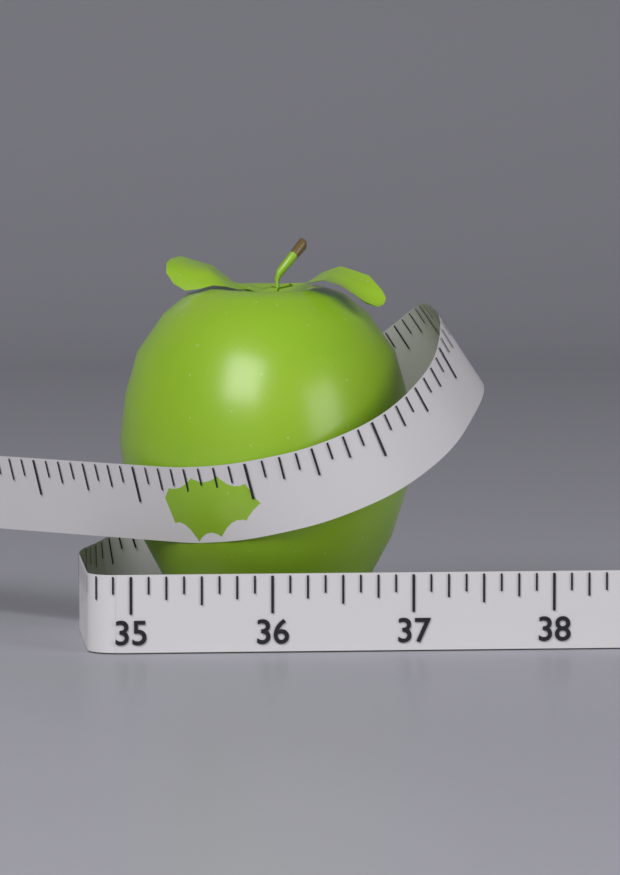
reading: 37.125 (no unit)
